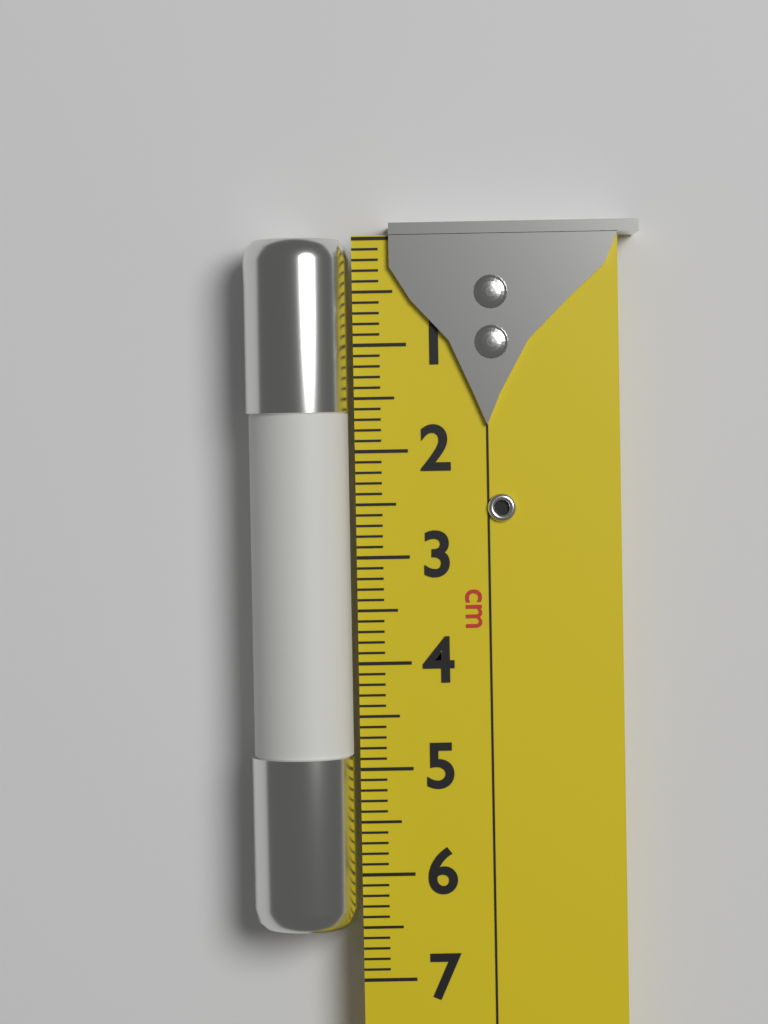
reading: 6.5 cm
